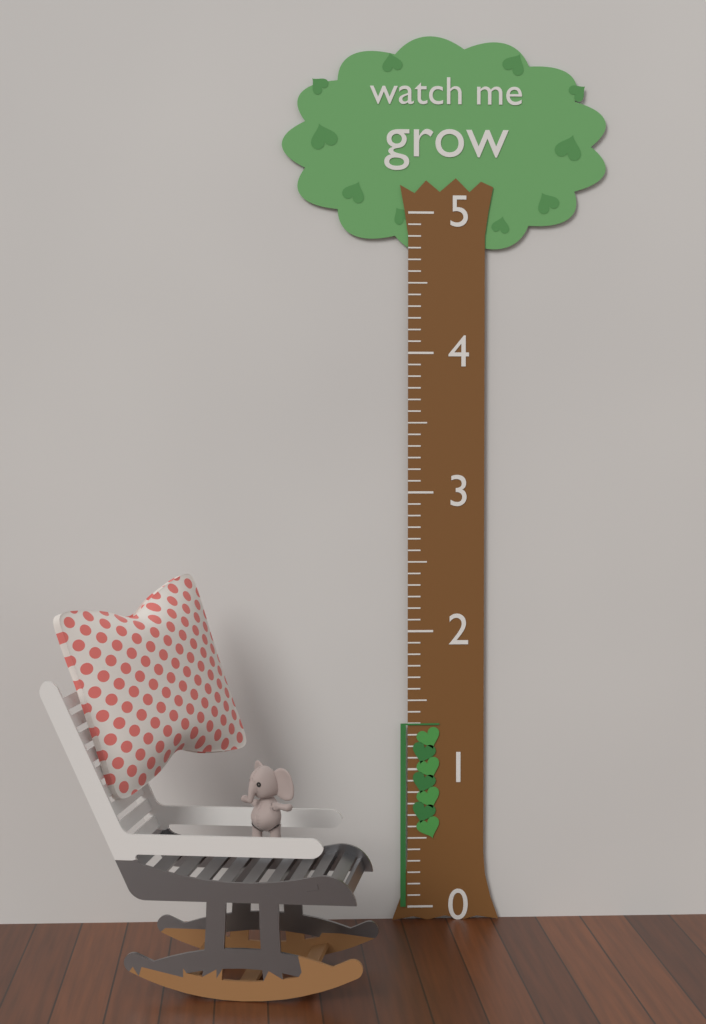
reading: 1.333333 (no unit)
